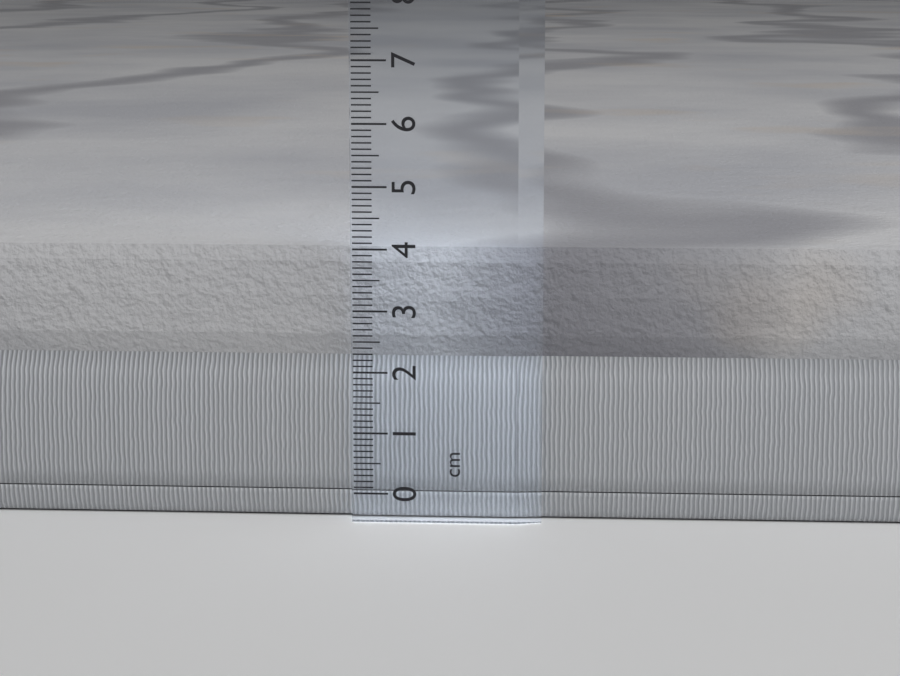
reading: 4.0 cm
